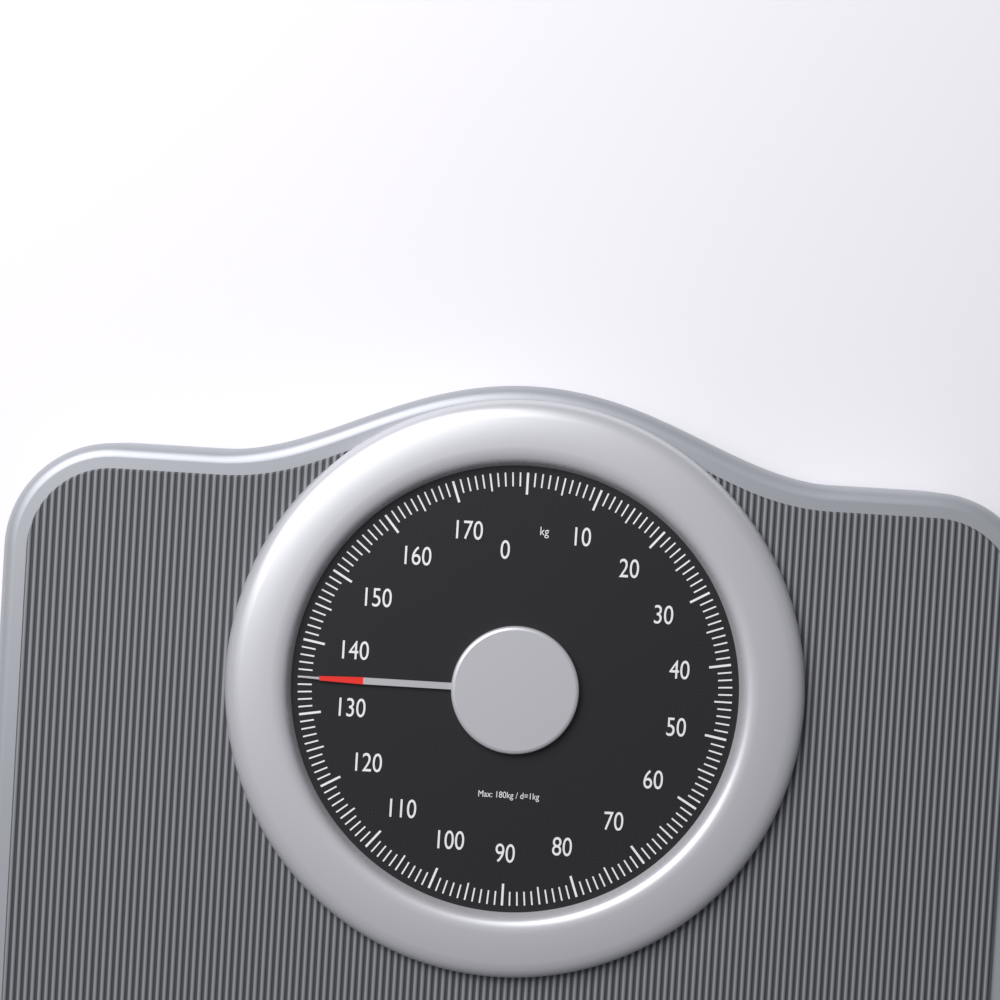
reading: 135 kg
